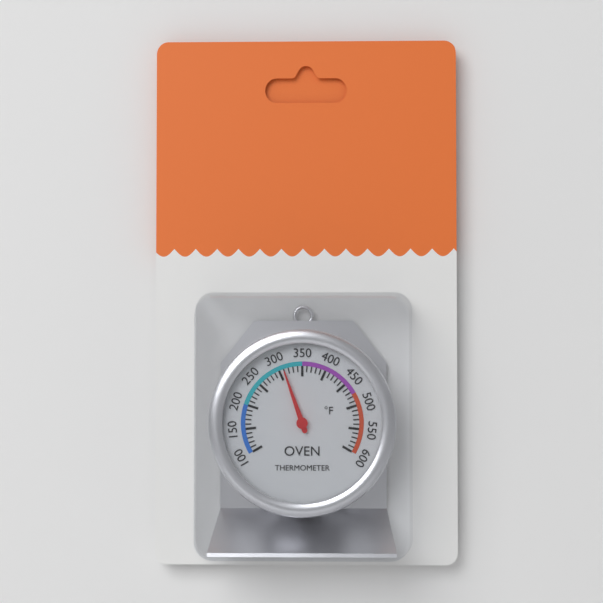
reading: 310 °F
